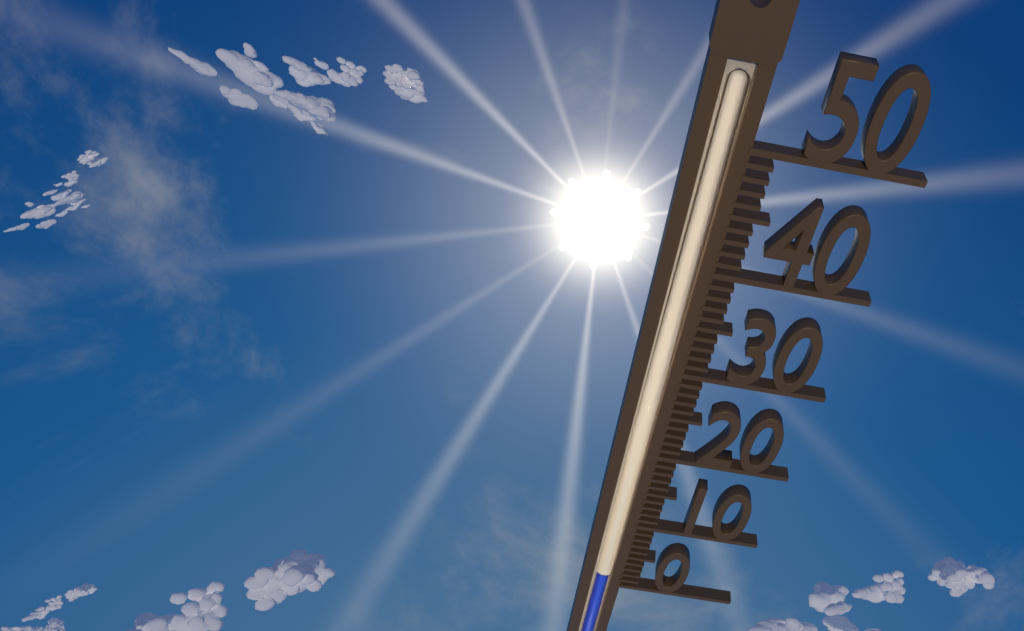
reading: 2 (no unit)
